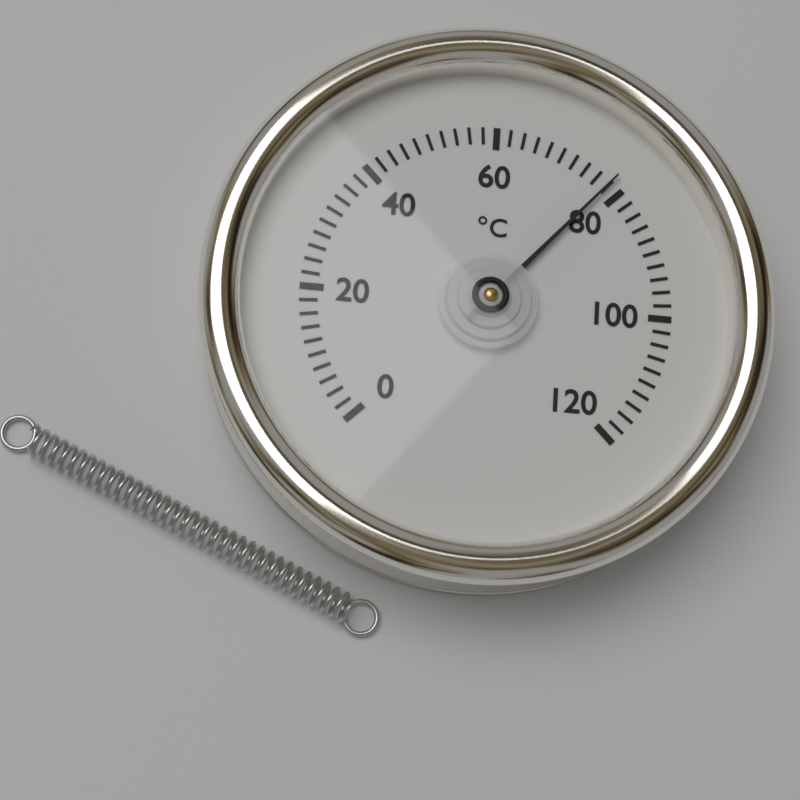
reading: 78 °C
